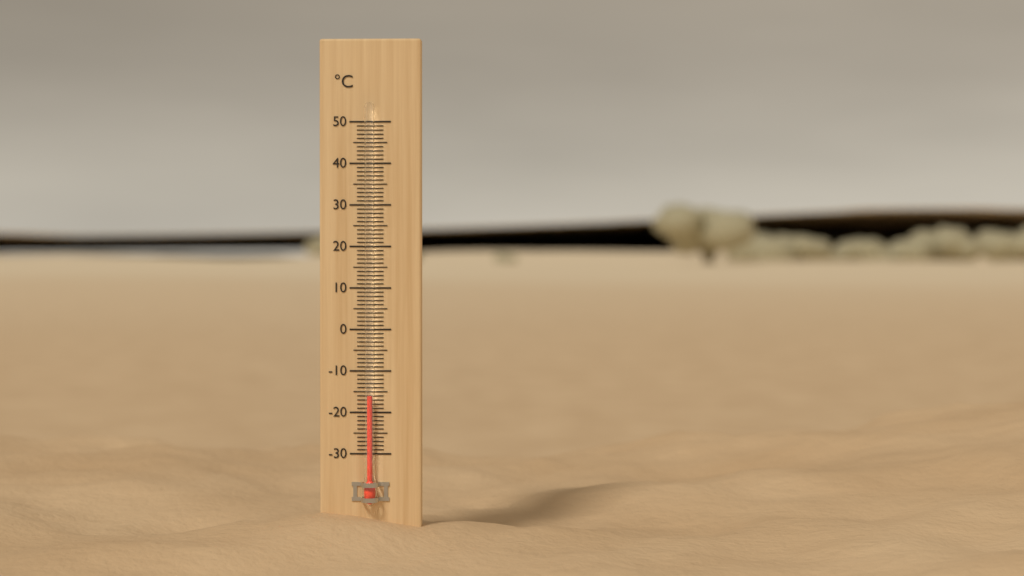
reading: -16 °C
